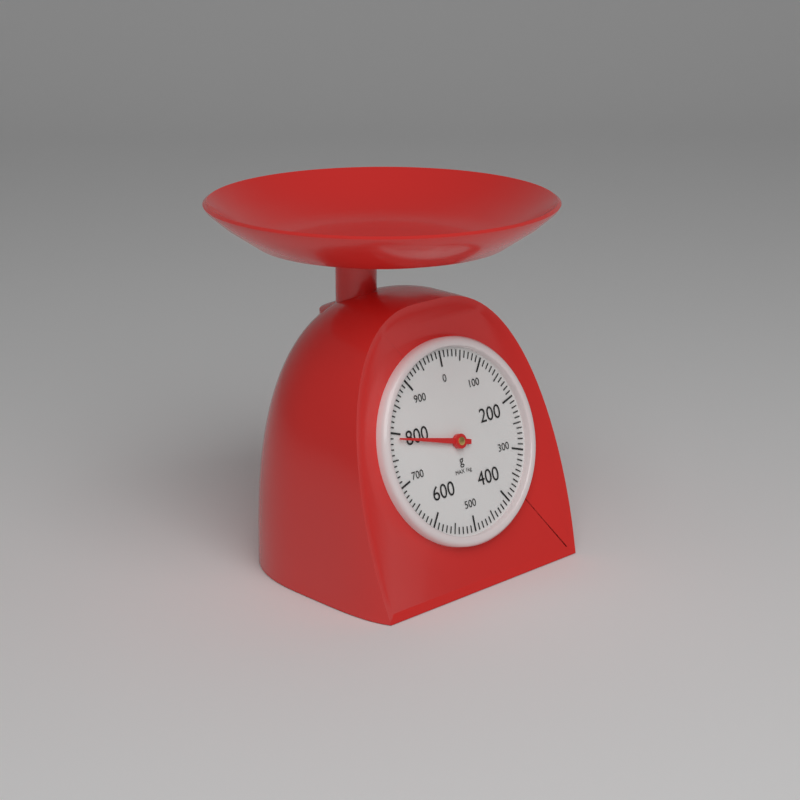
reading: 790 g
